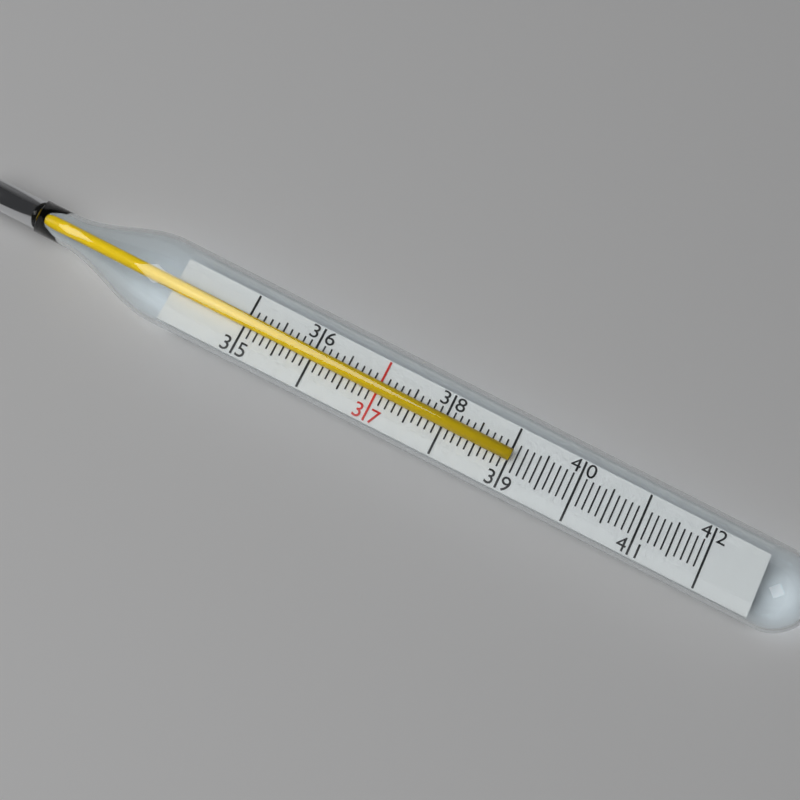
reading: 39.0 (no unit)
